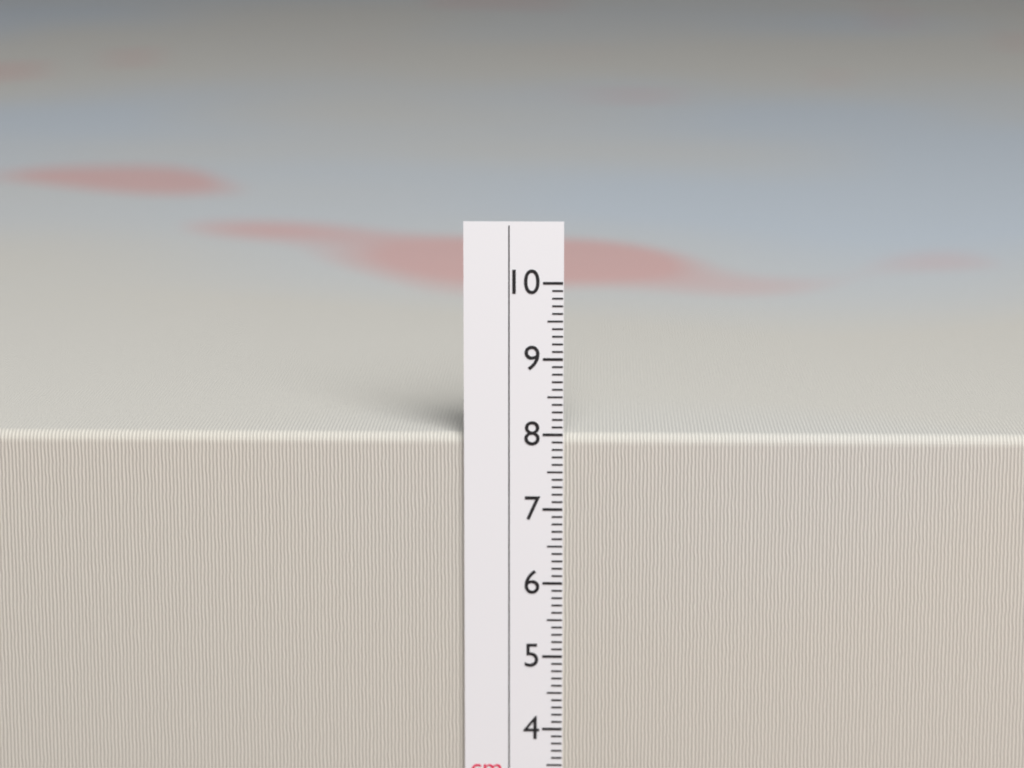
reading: 8.0 cm
